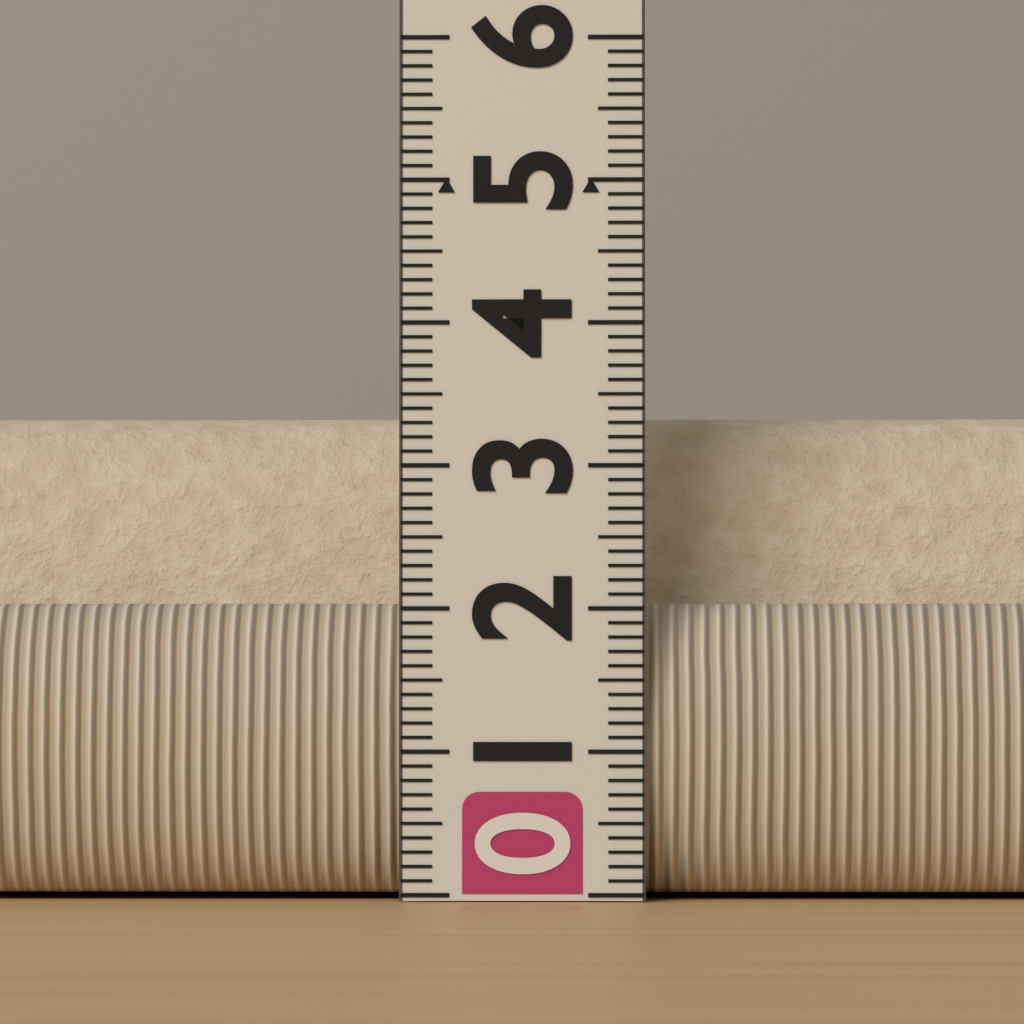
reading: 3.4 (no unit)
